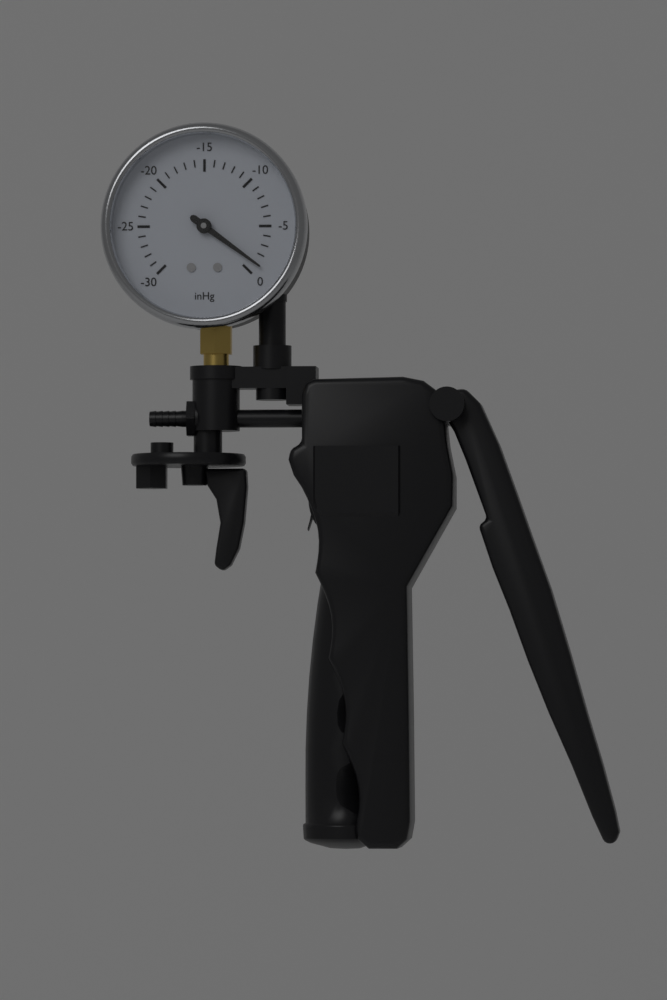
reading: -1 inHg
